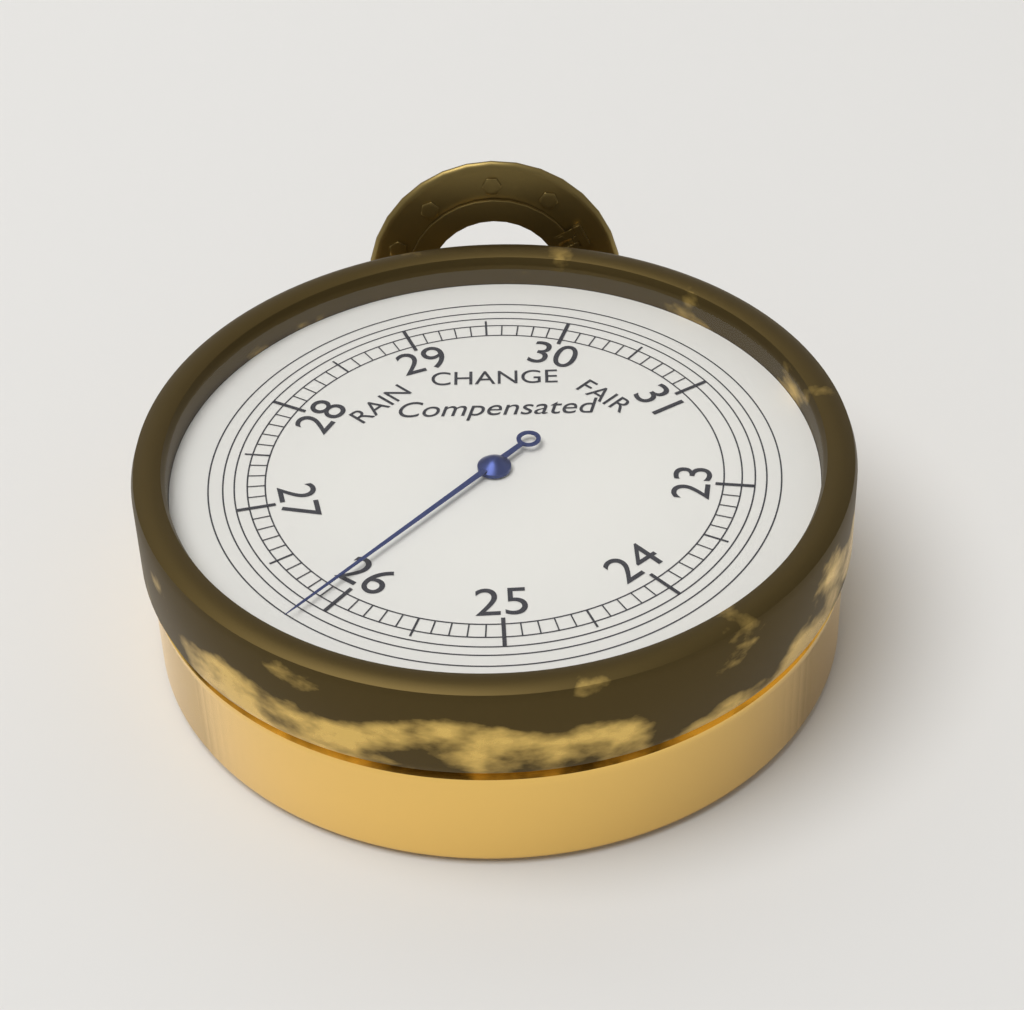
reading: 26.1 inHg
